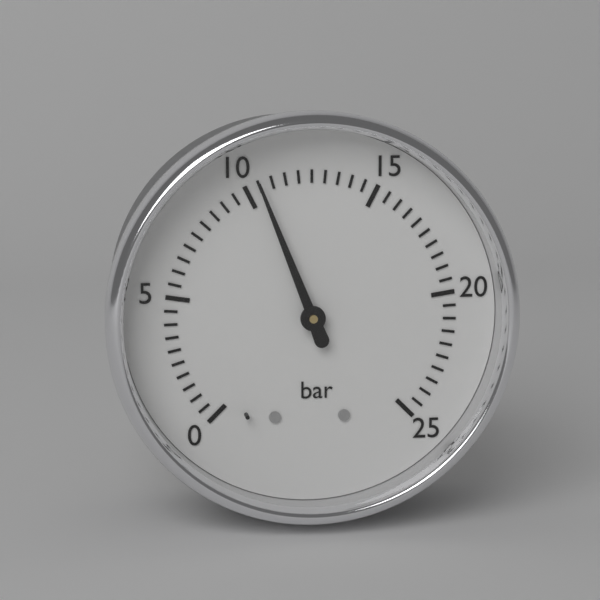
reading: 10.5 bar
